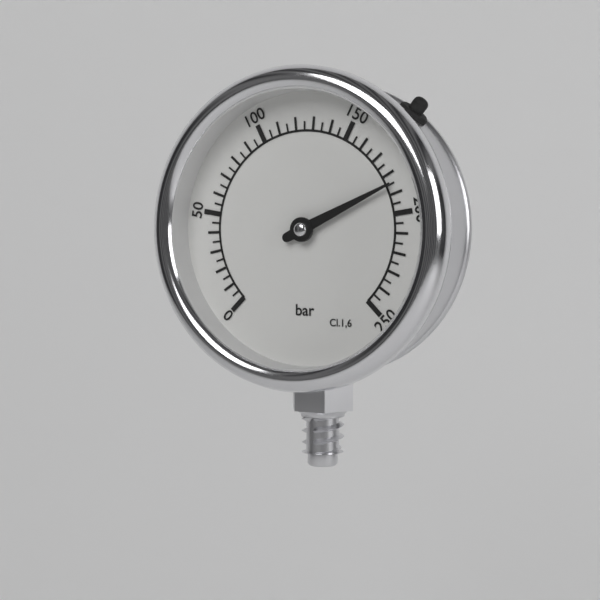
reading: 185 bar
